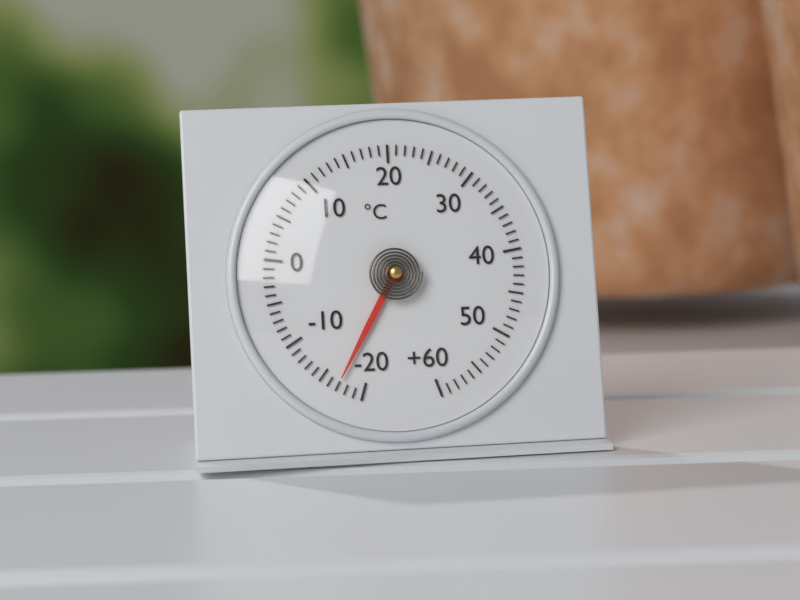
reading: -17 °C
